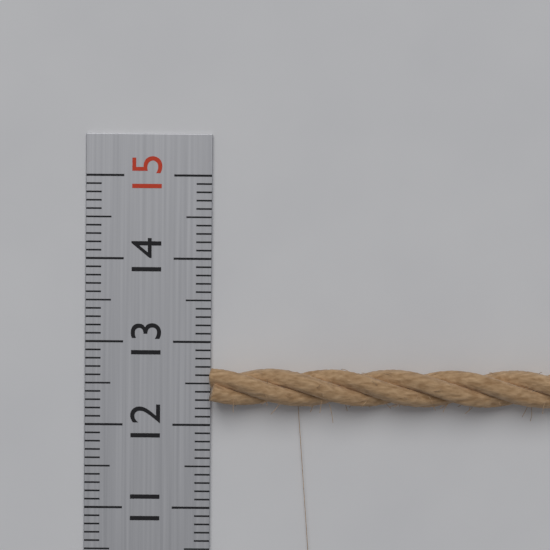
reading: 12.7 (no unit)
